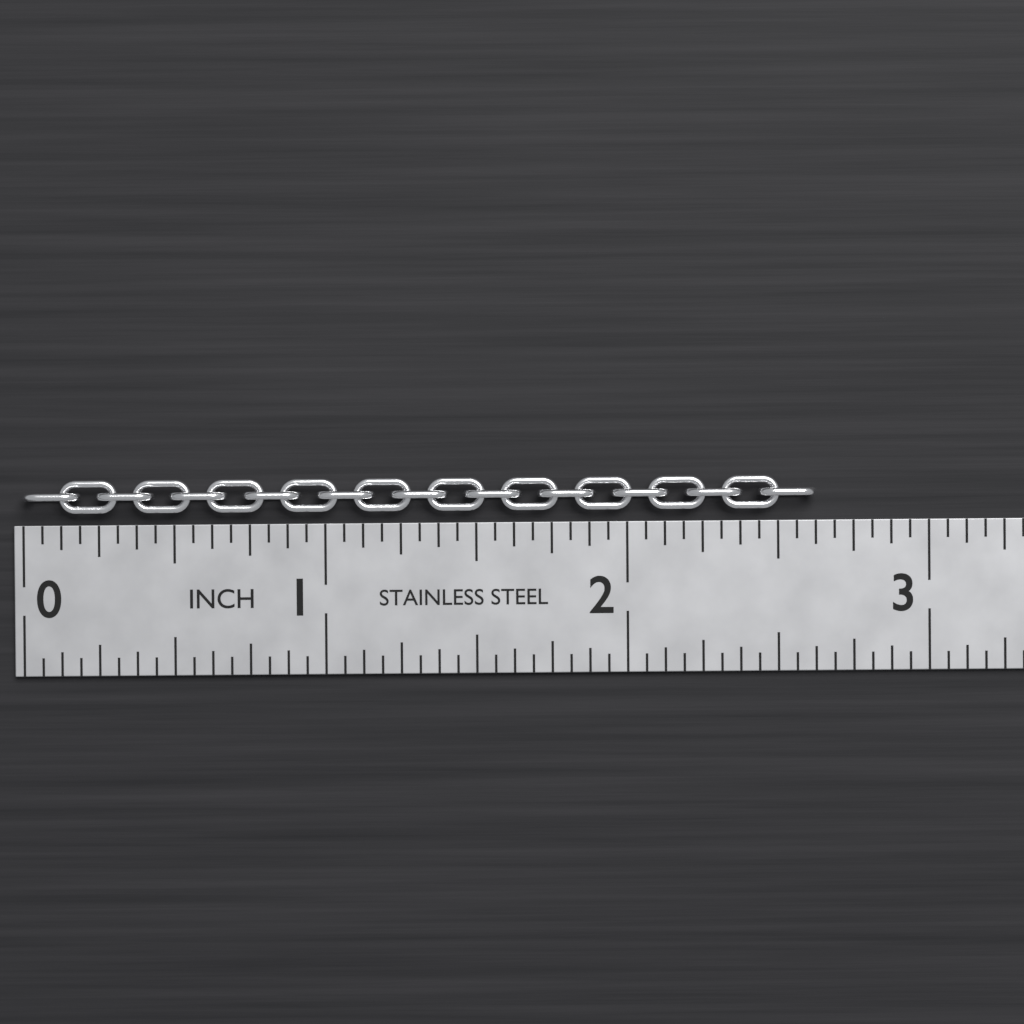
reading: 2.6250 in
